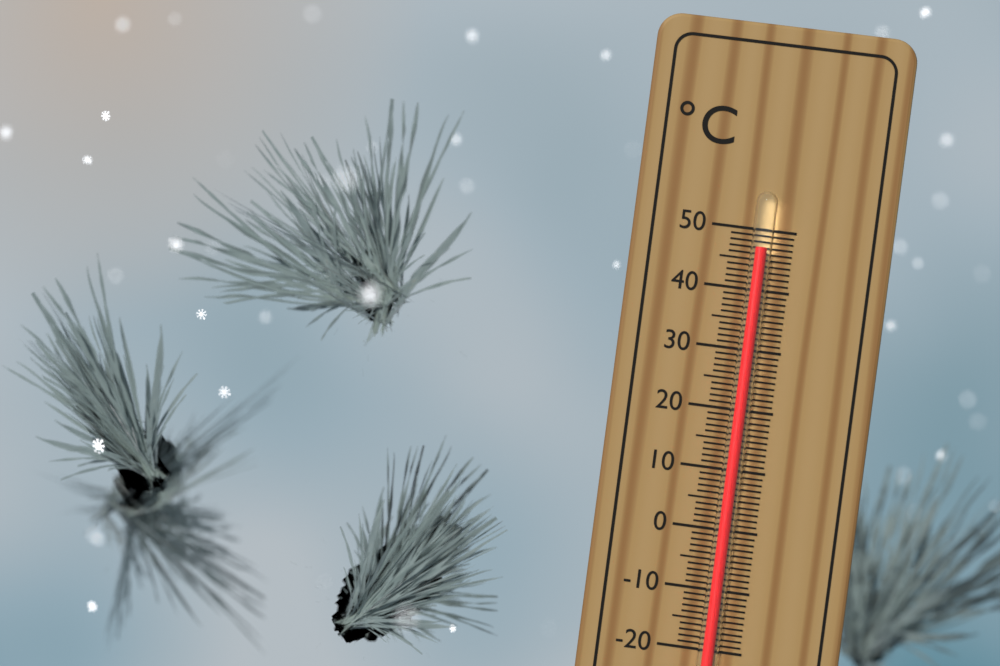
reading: 47 °C
